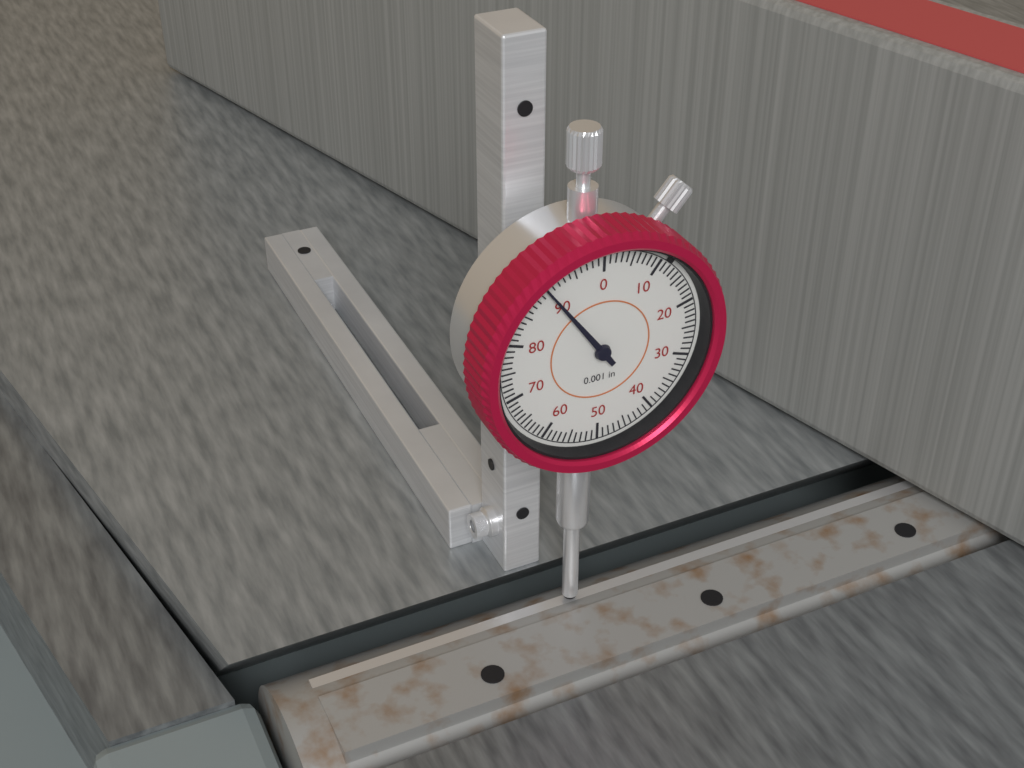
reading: 0.090 in
